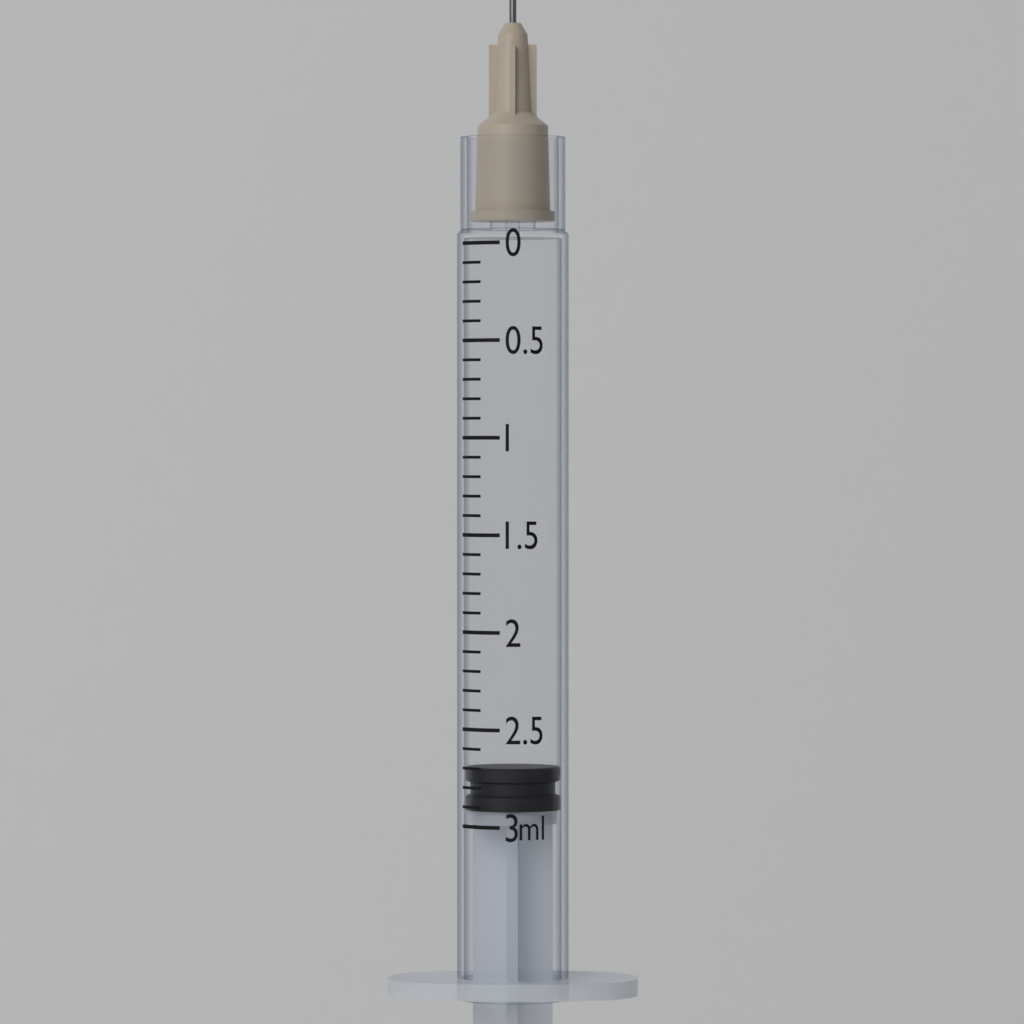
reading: 2.7 ml
